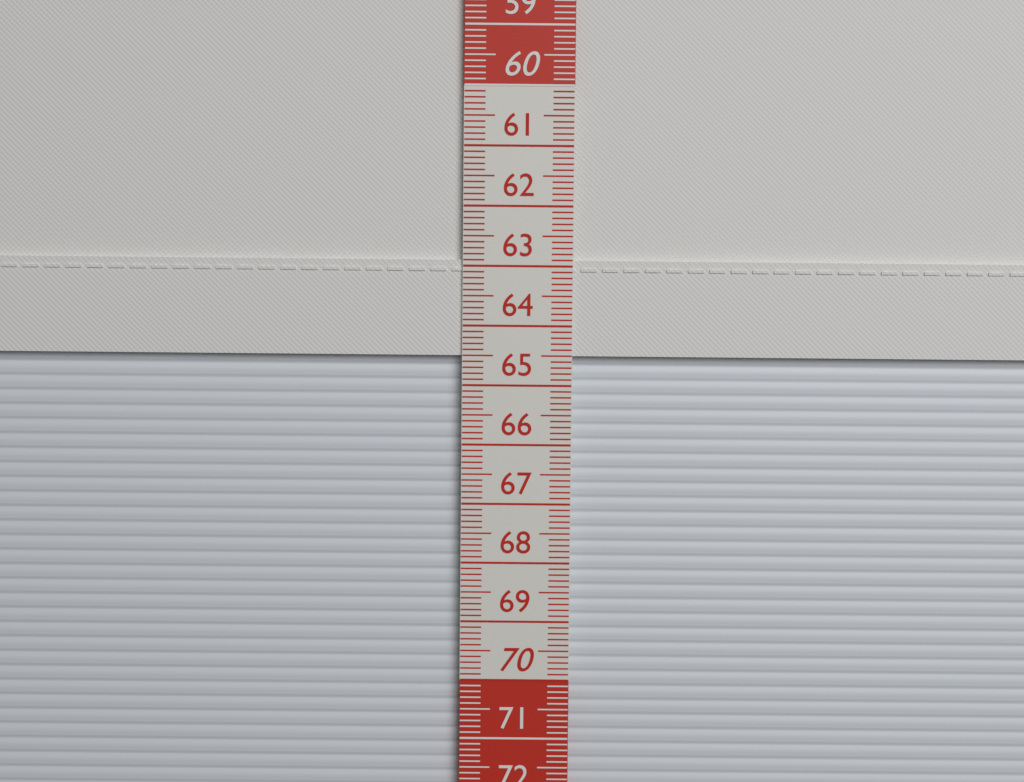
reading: 64.5 cm
